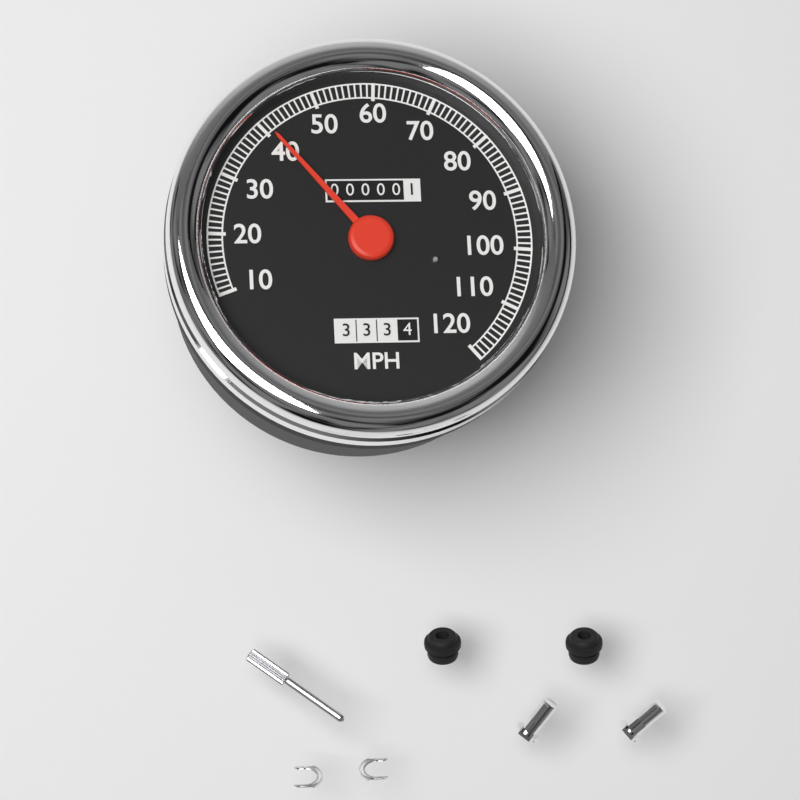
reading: 41 MPH
